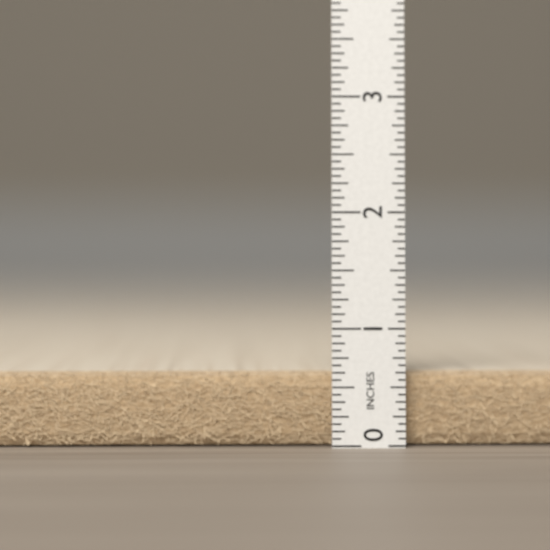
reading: 0.6250 in
